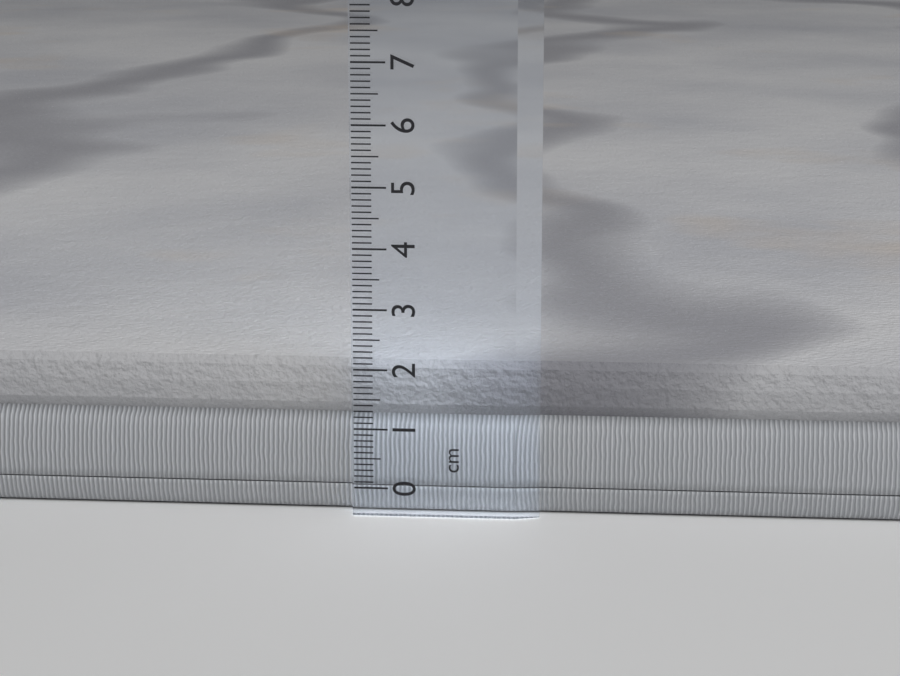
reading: 2.1 cm
